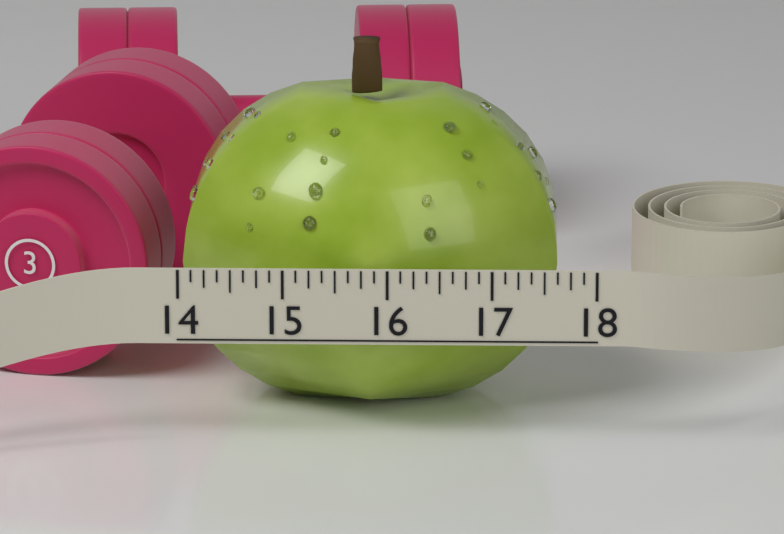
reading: 17.625 (no unit)
